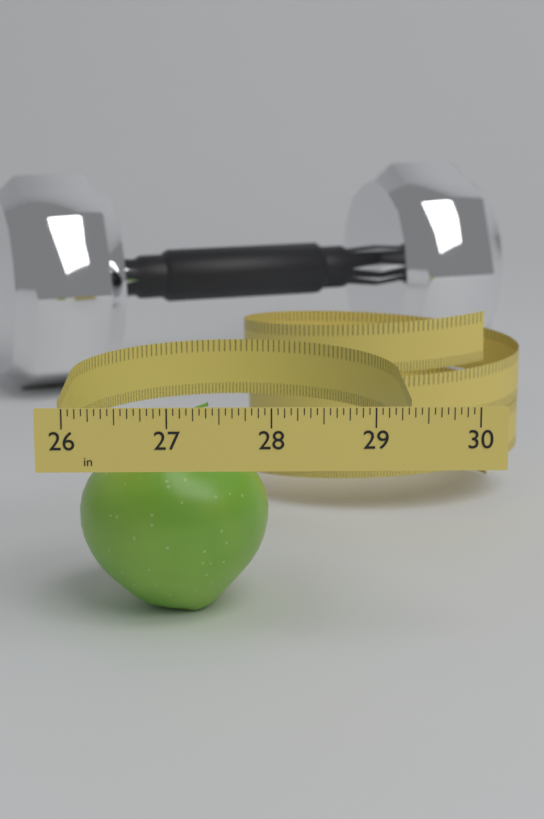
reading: 28.0000 in
